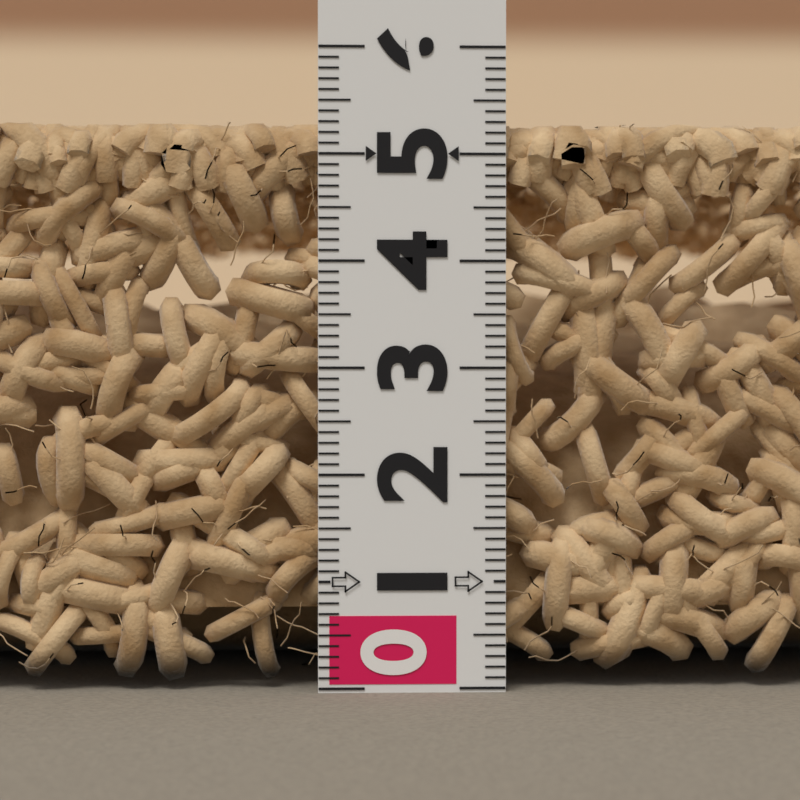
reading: 5.3 (no unit)
